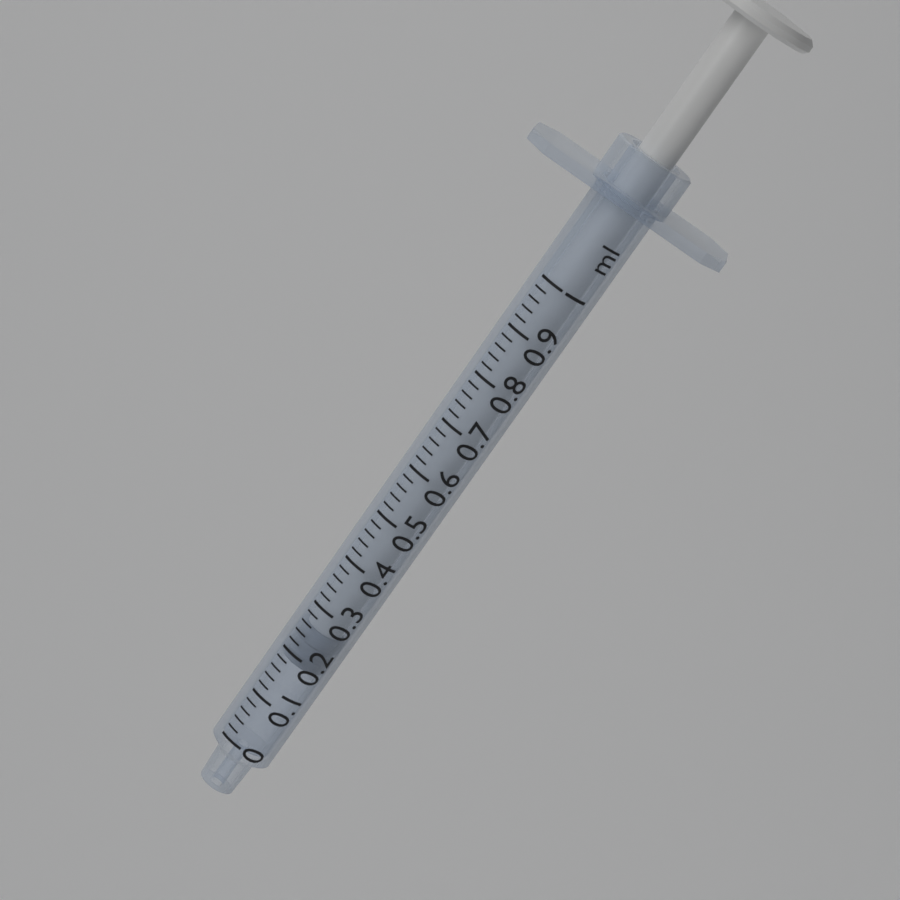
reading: 0.18 ml
